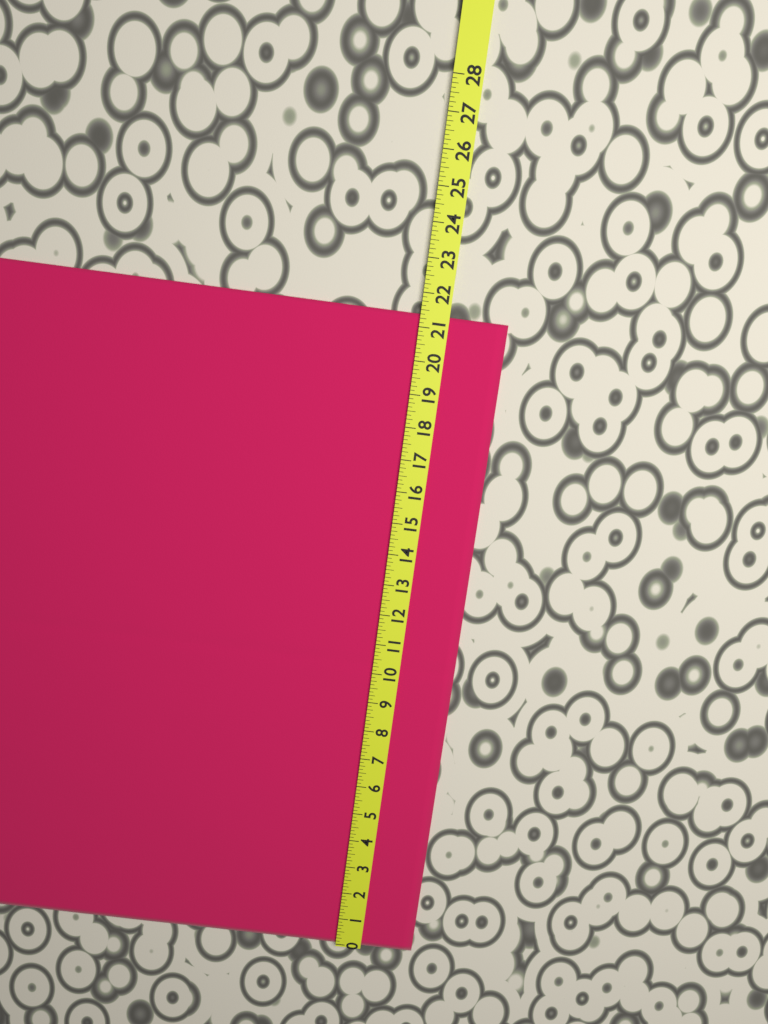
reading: 21.375 (no unit)
